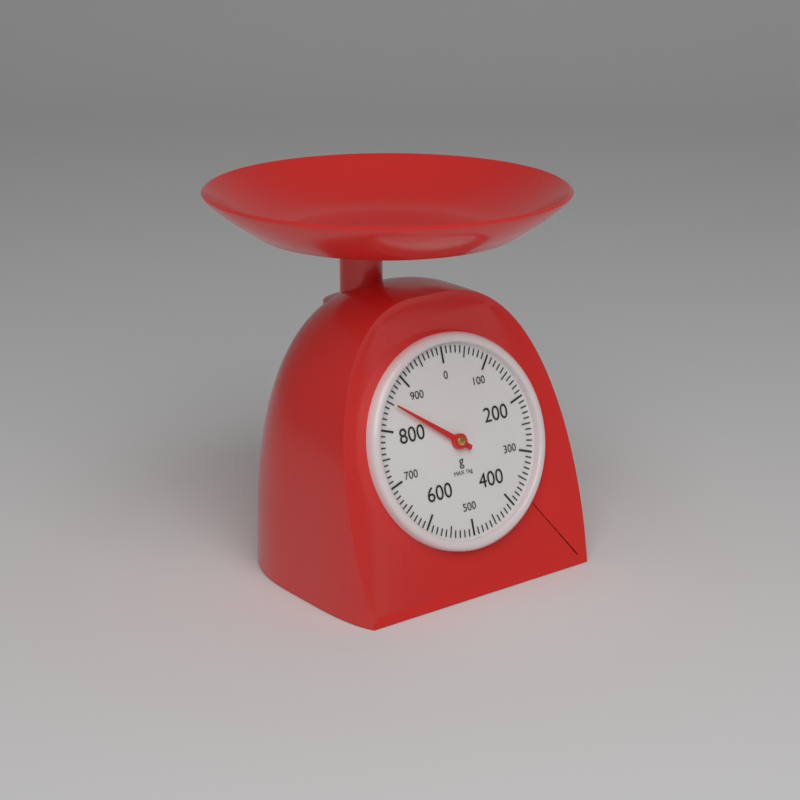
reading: 850 g
